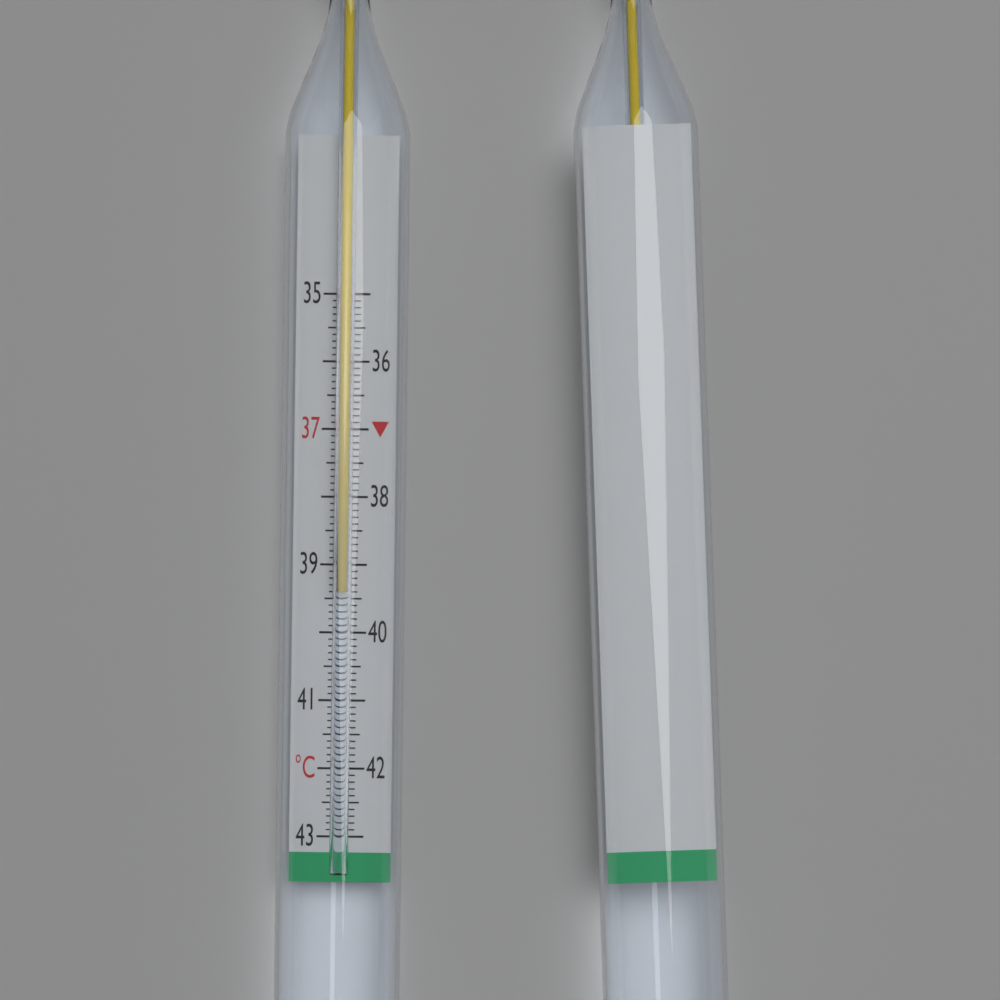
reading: 39.4 °C
